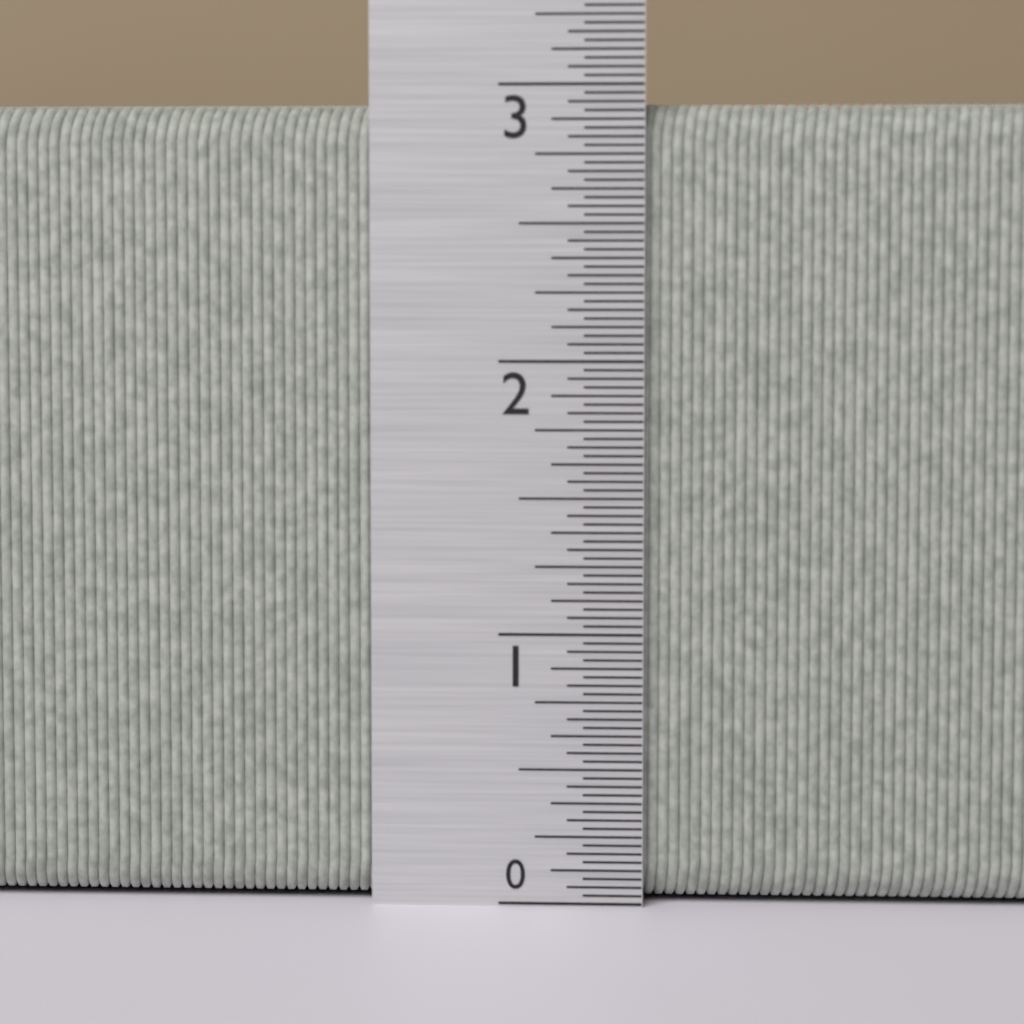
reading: 2.93750 in
